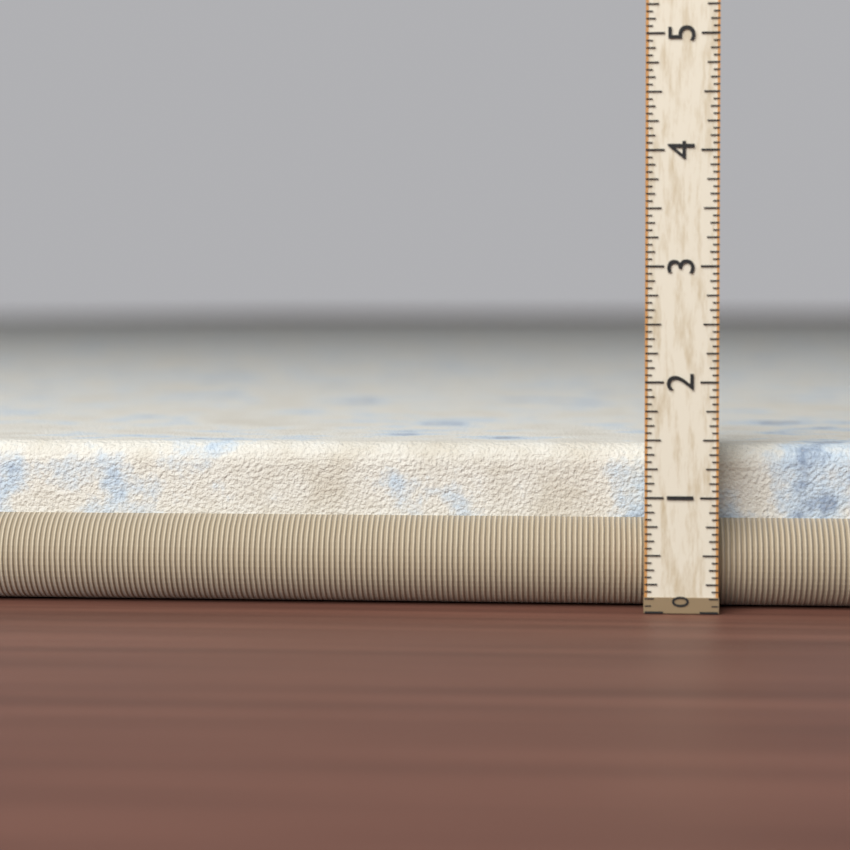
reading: 1.4375 (no unit)
